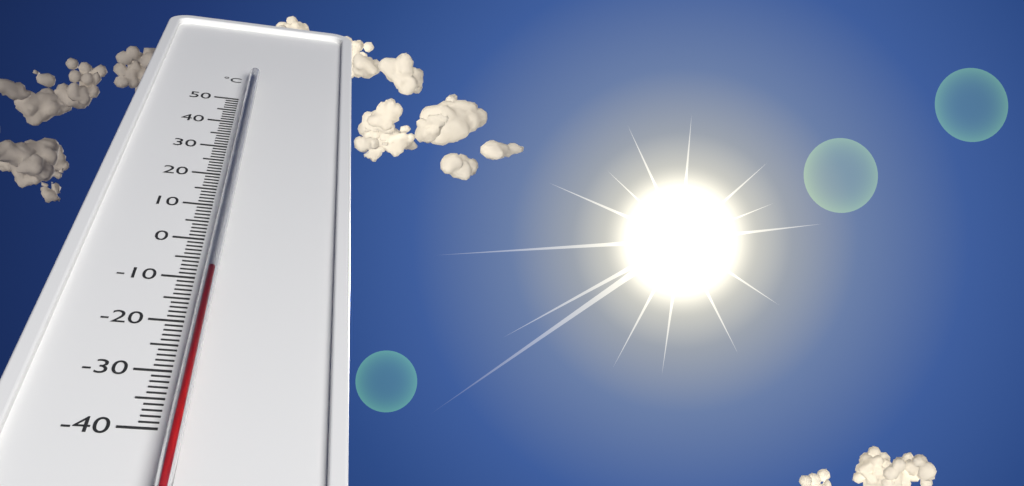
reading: -10 °C
